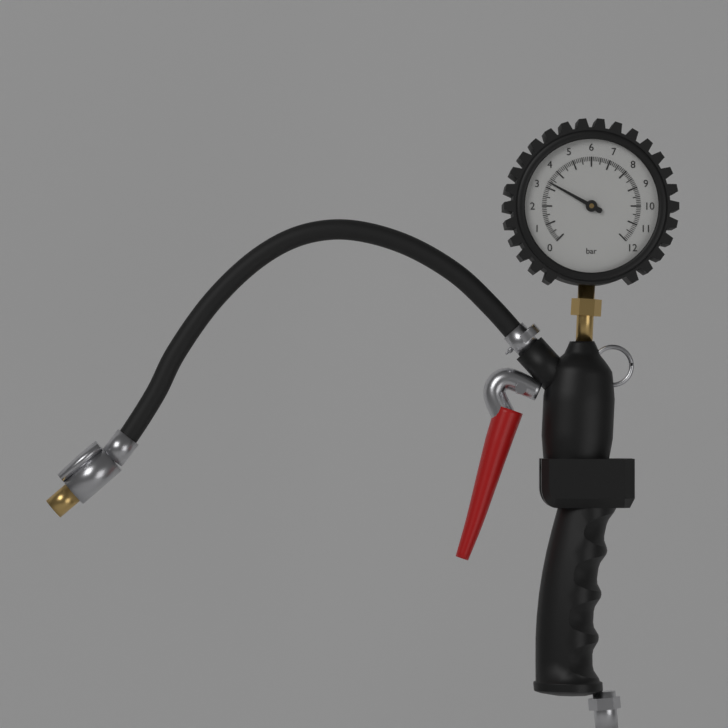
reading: 3.3 bar
